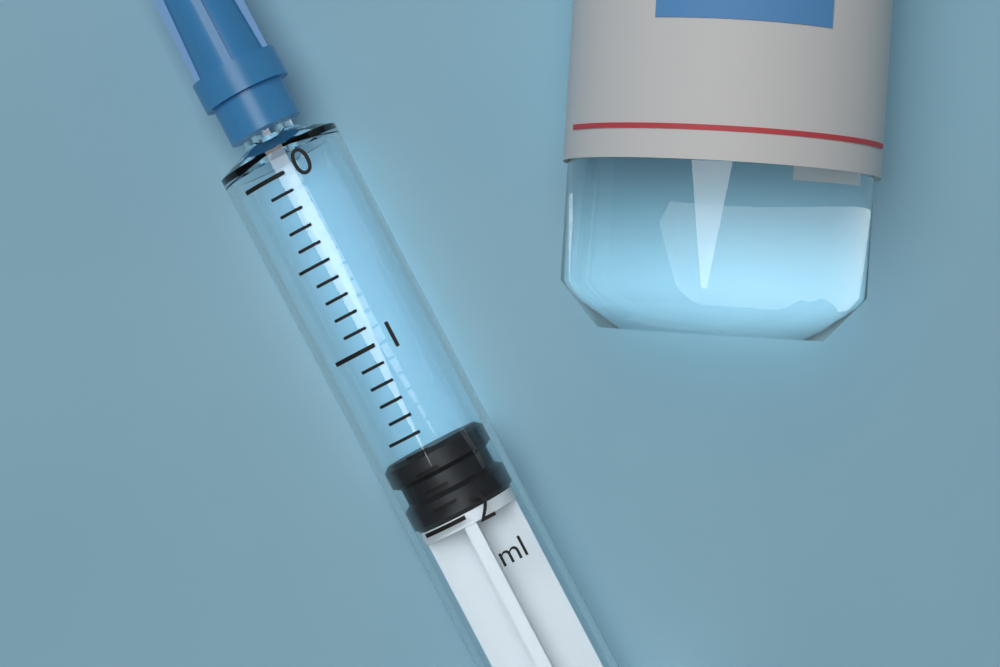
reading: 1.6 ml
